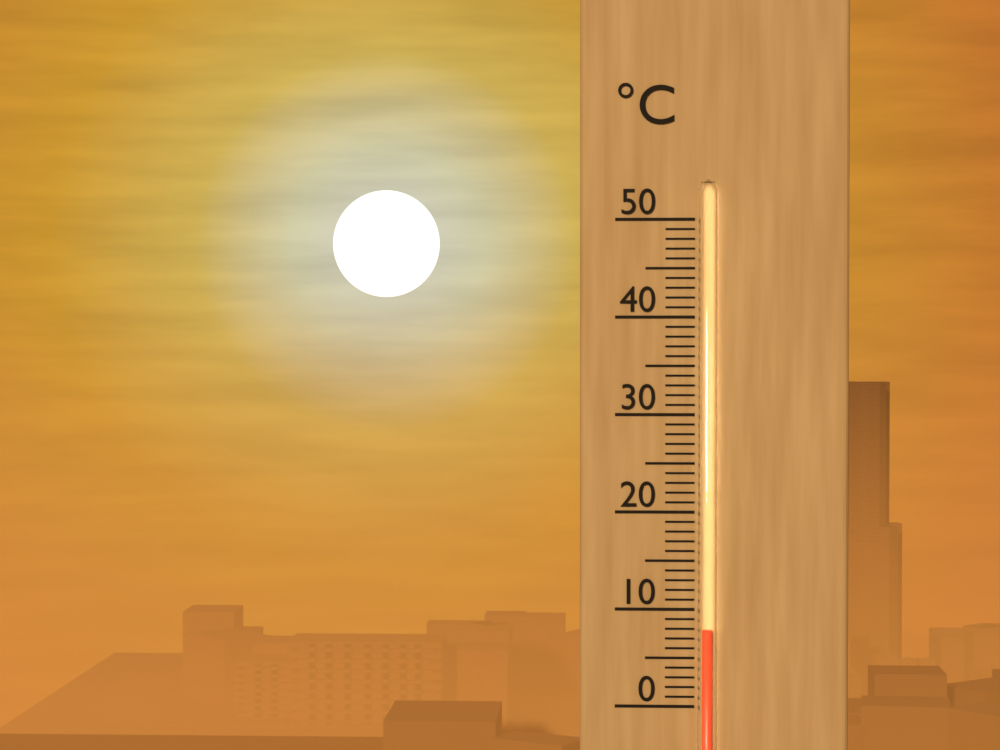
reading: 8 °C
